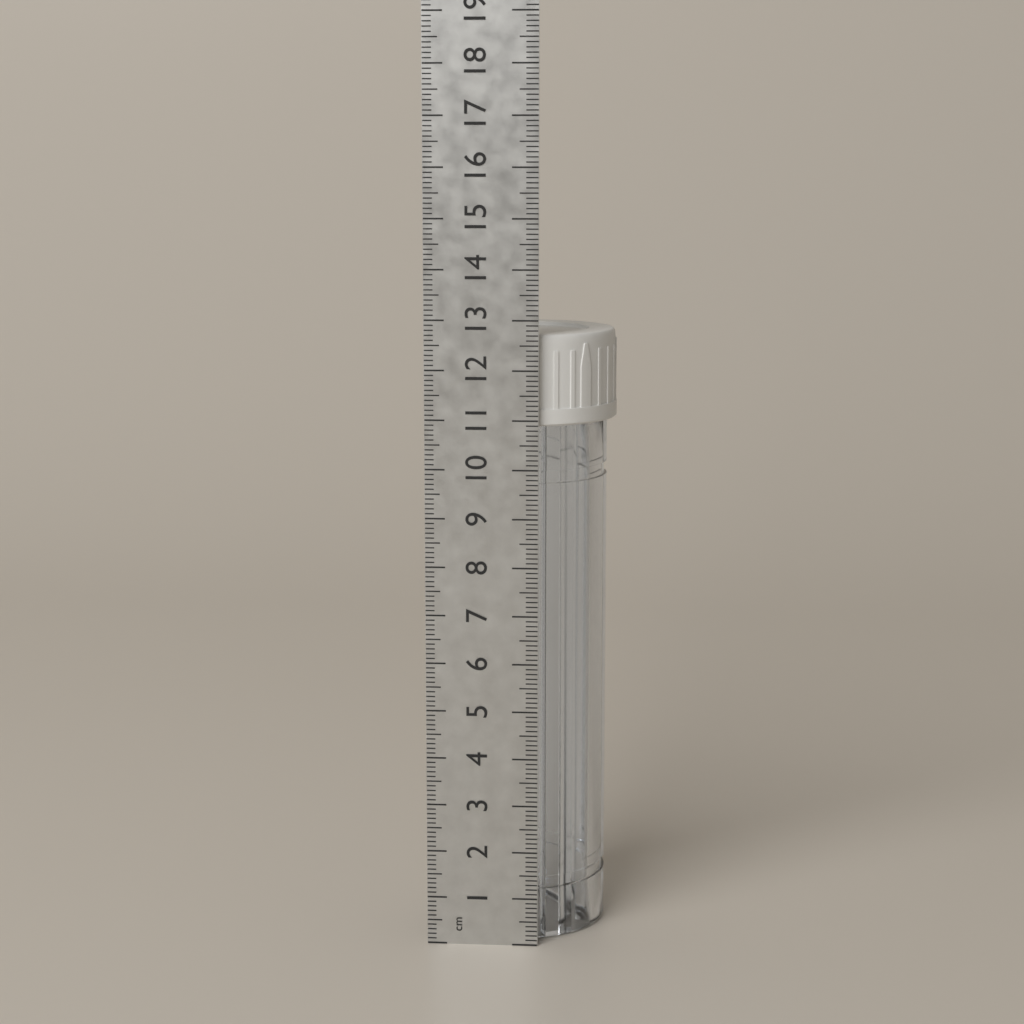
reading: 12.7 cm
